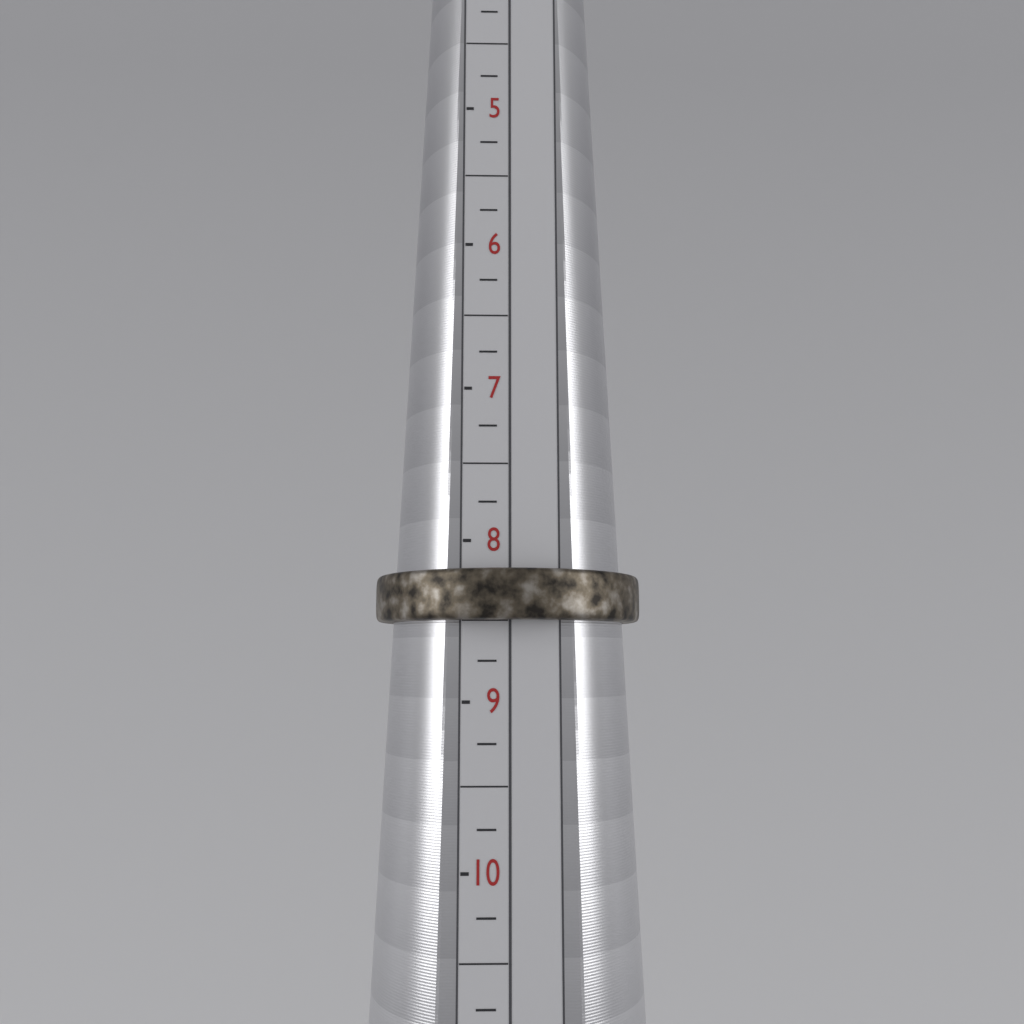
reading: 8.50 (no unit)
